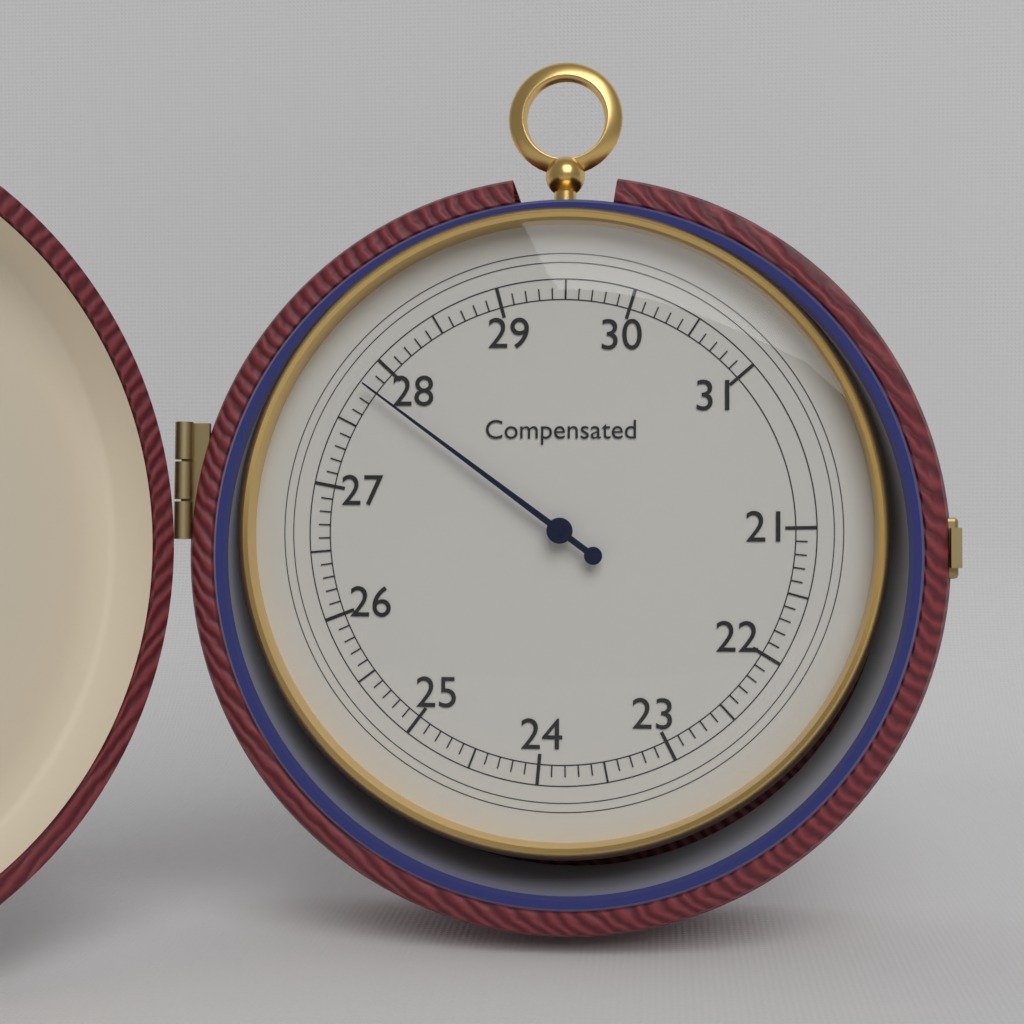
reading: 27.8 (no unit)
